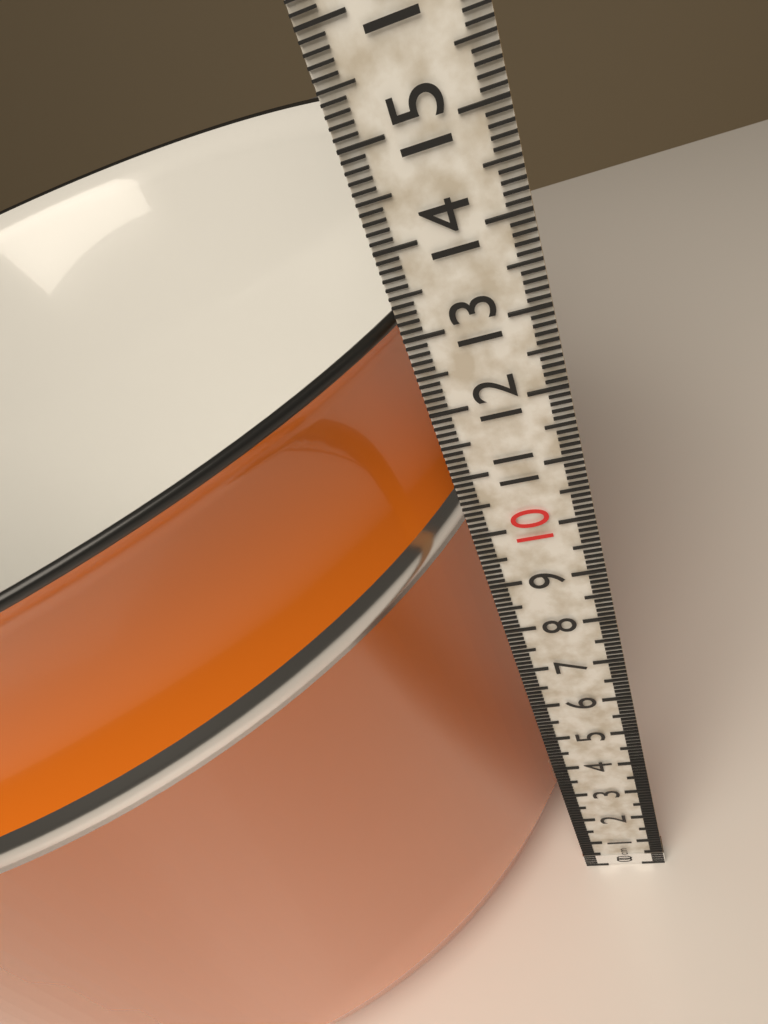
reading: 13.2 cm
